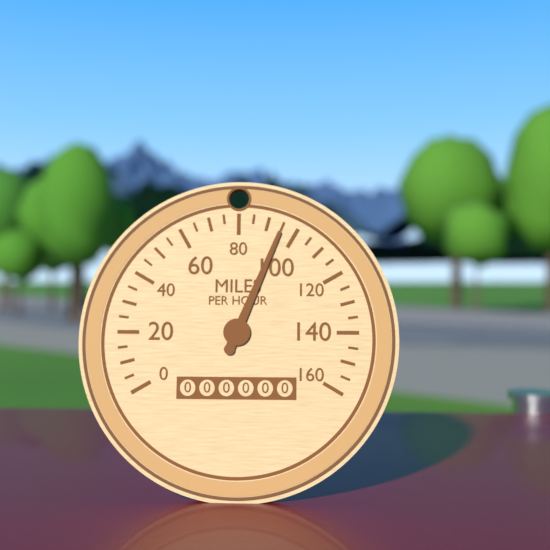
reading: 95 mph
